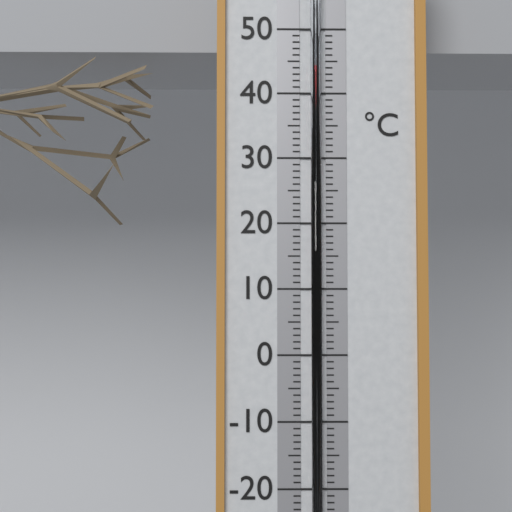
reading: 44 °C
